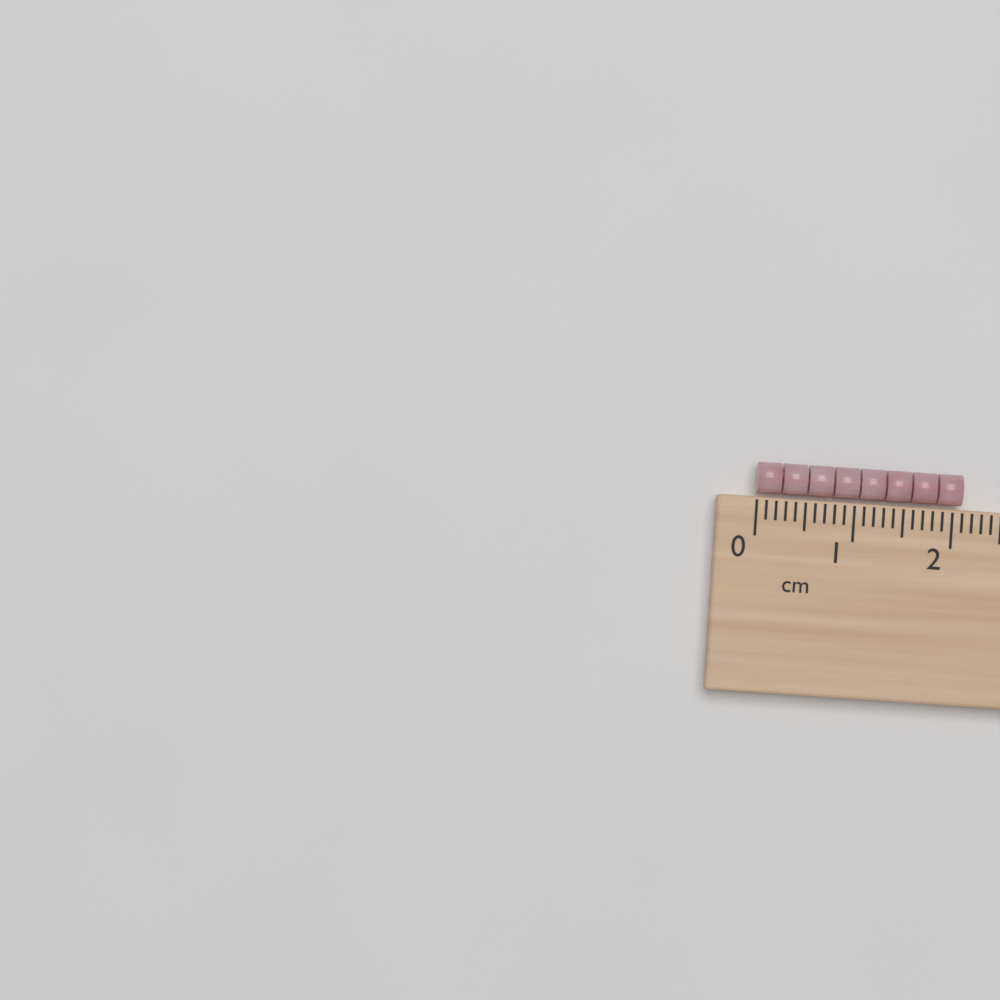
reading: 2.1 cm
